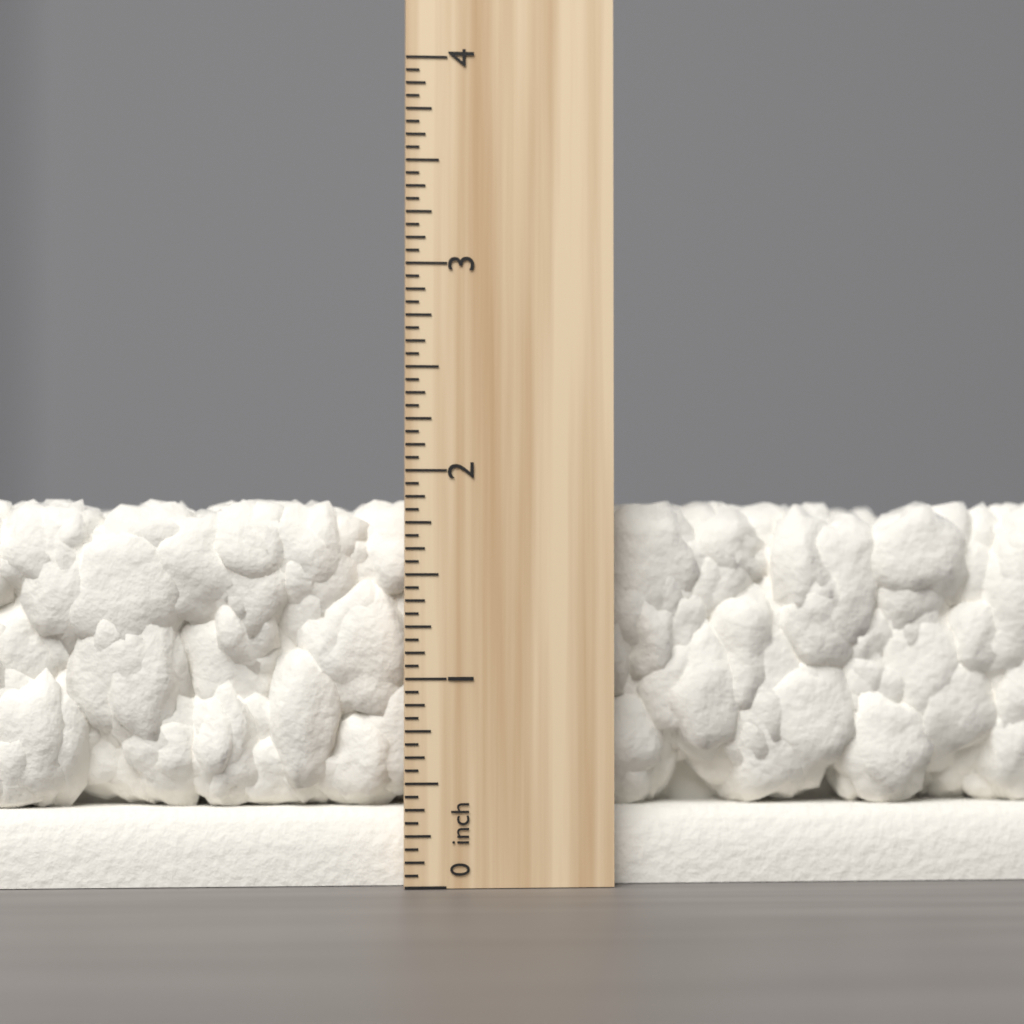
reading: 1.8750 inch
